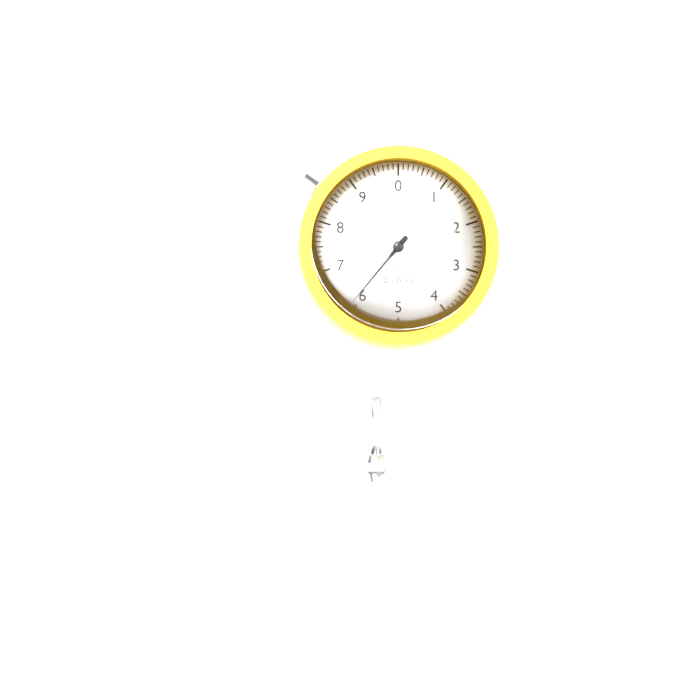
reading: 6.1 mm
